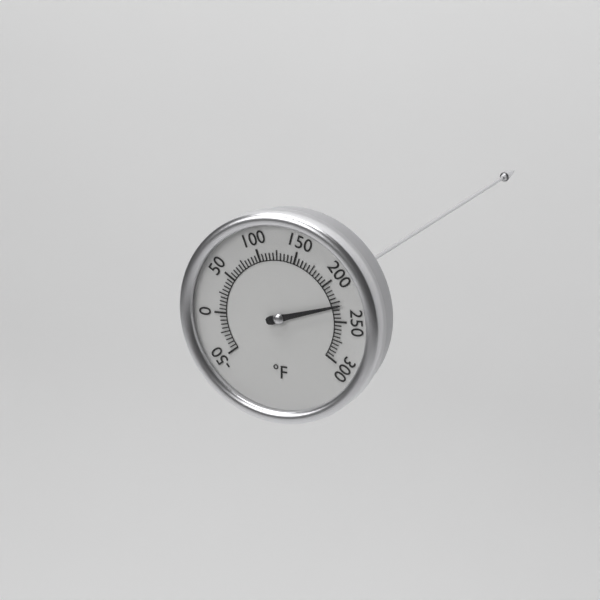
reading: 230 °F
